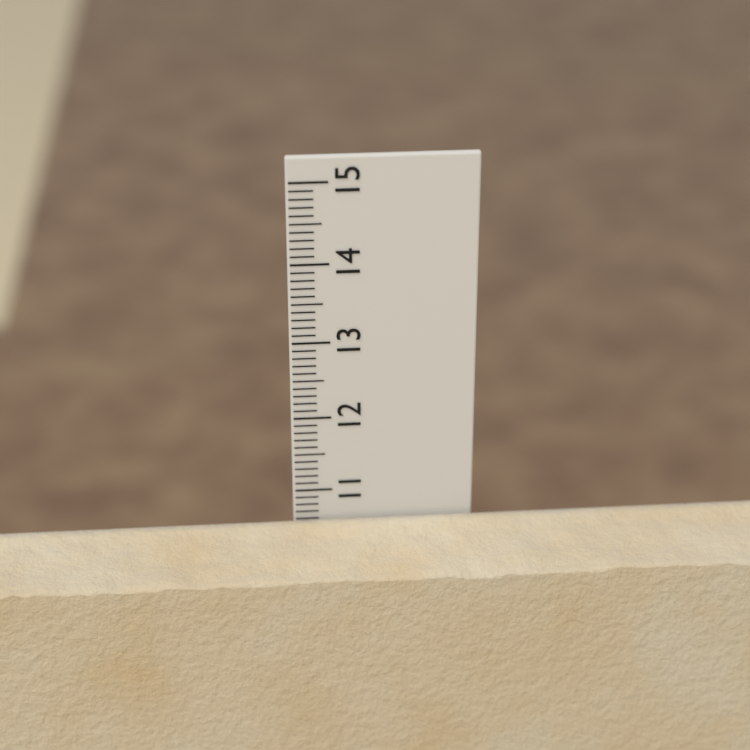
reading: 10.6 cm
